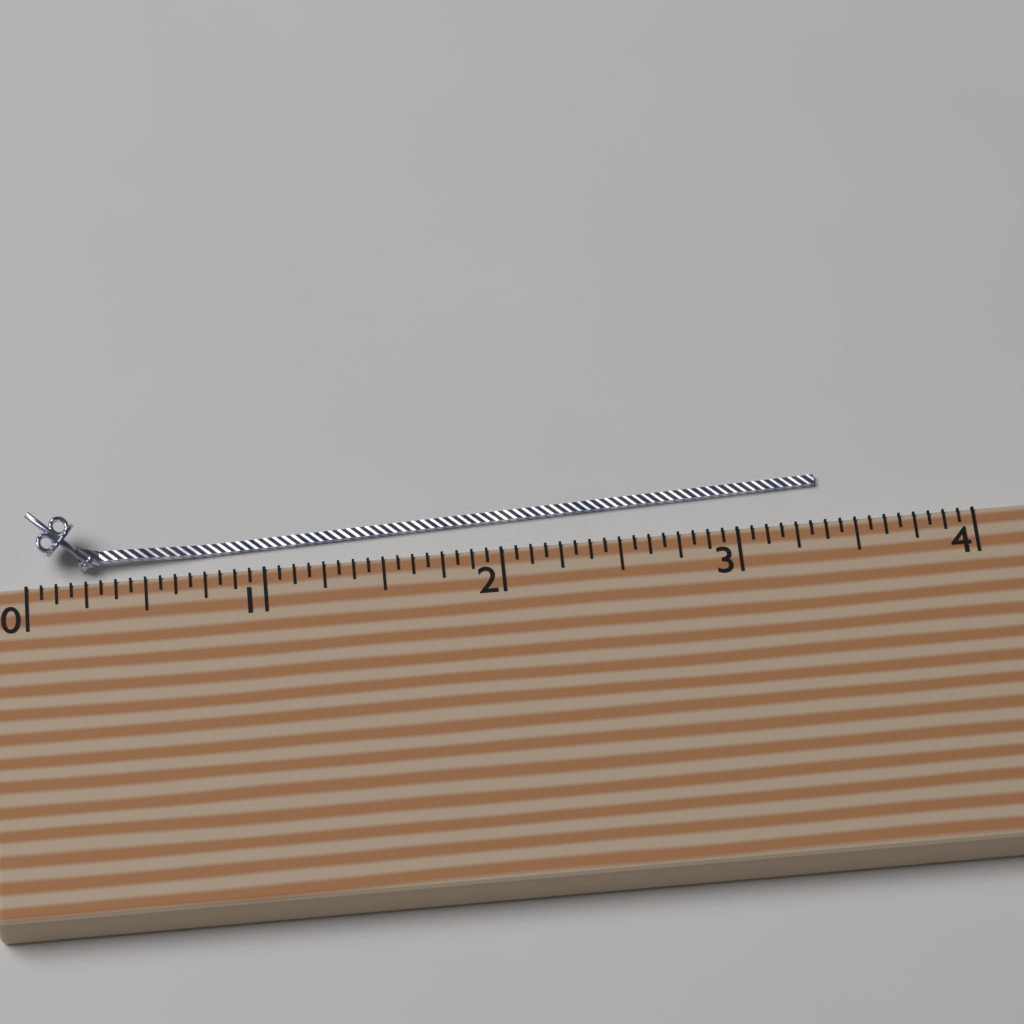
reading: 3.3750 (no unit)
